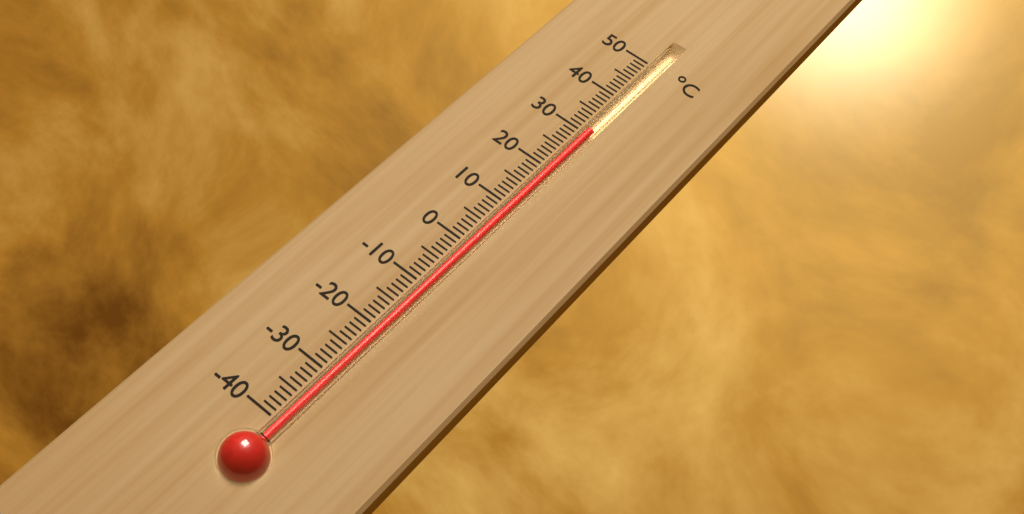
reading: 31 °C
